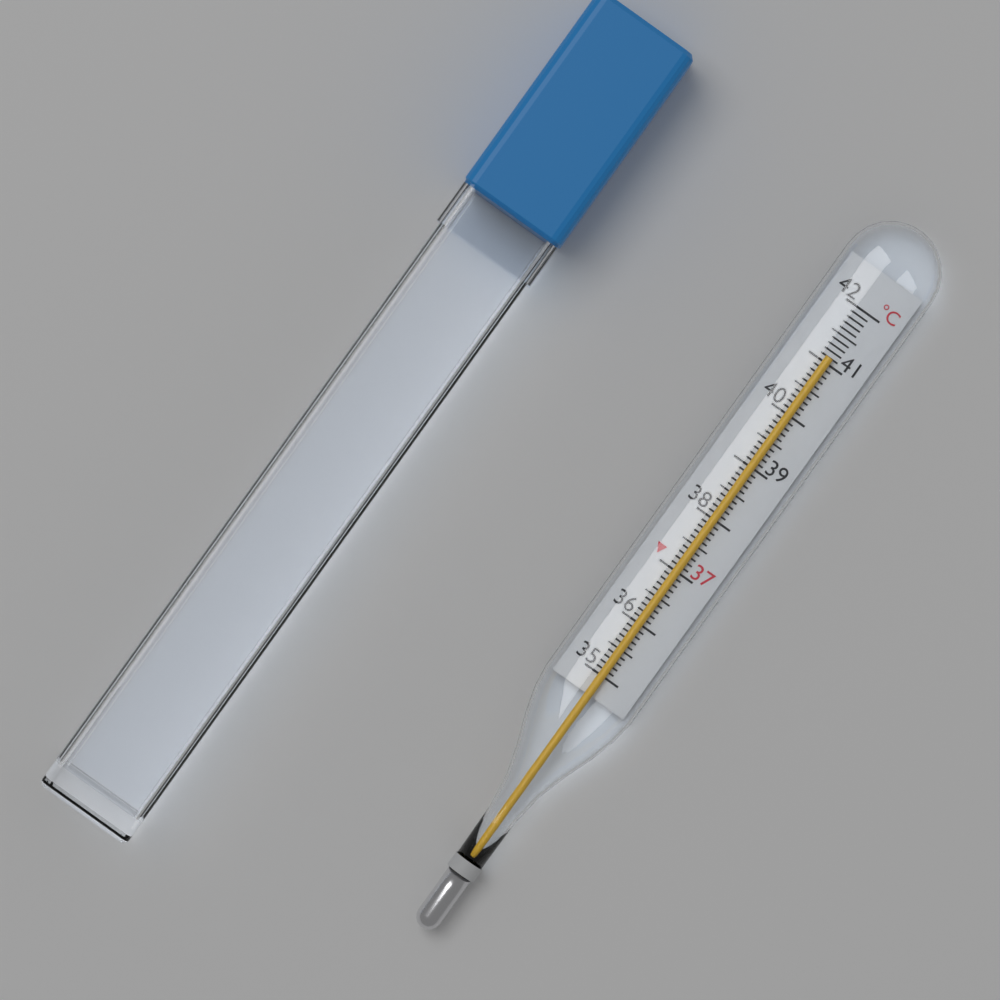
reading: 41.1 °C
